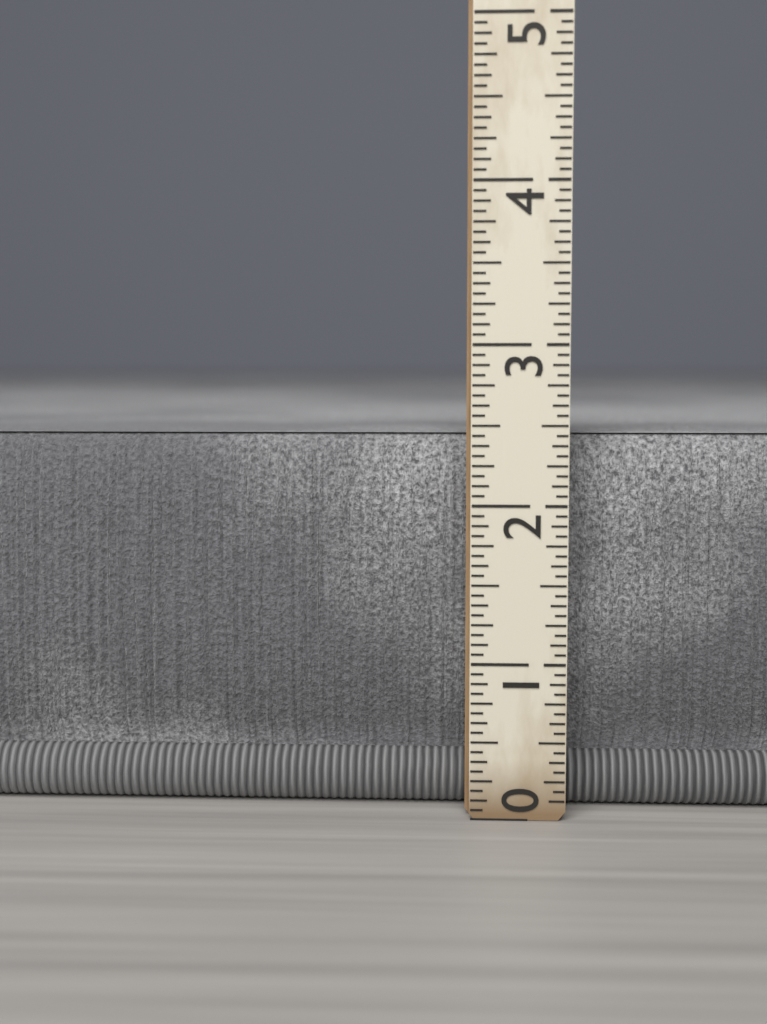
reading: 2.4375 (no unit)
